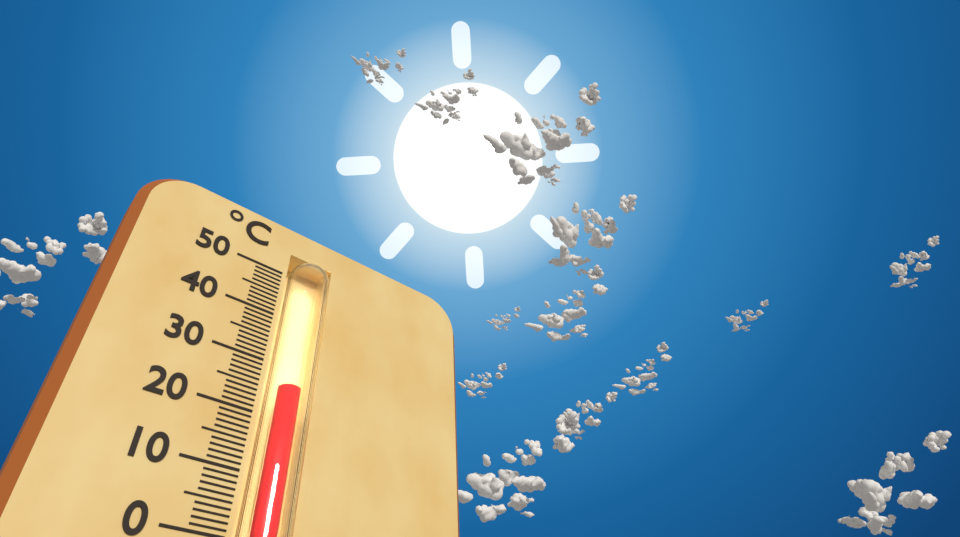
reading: 26 °C
